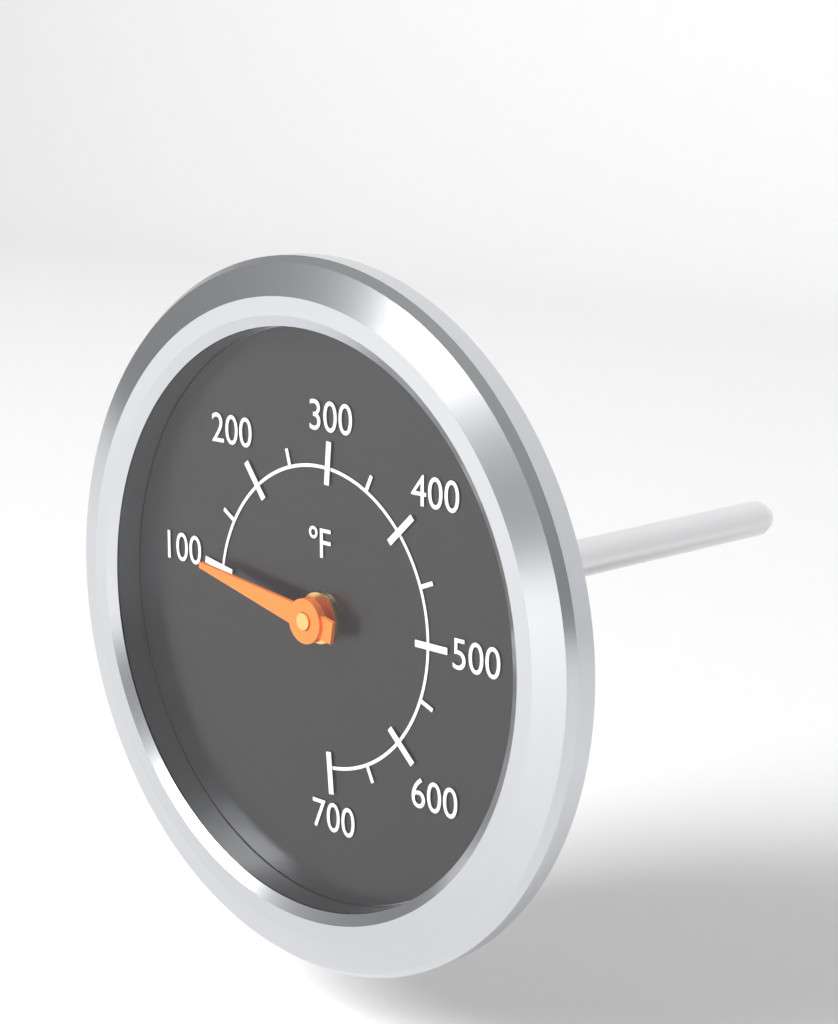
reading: 100 °F
